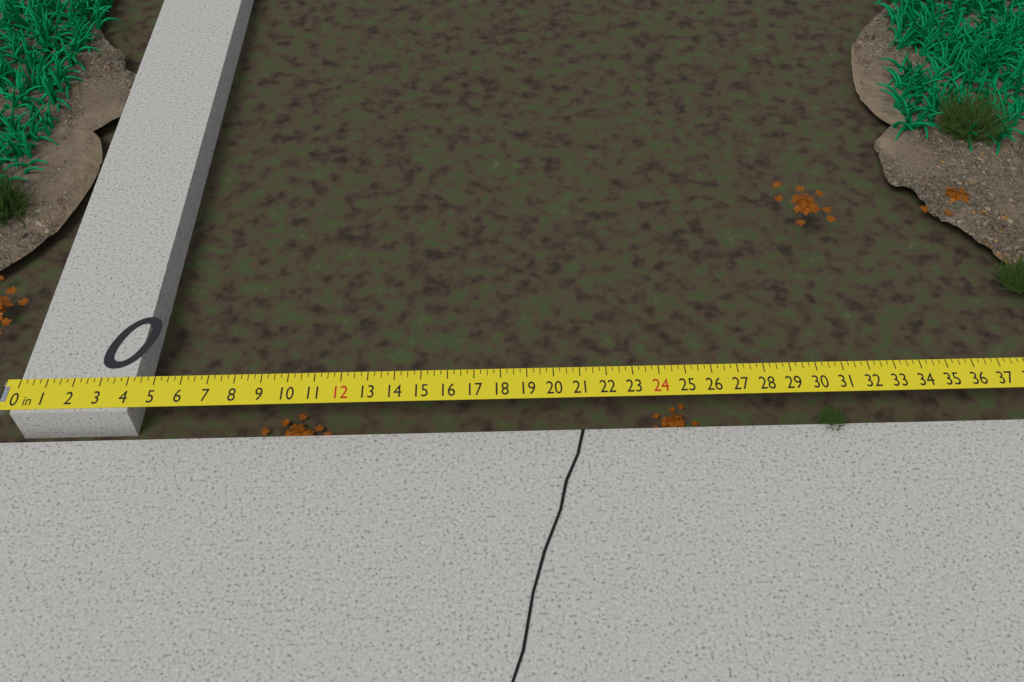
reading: 4.25 in
